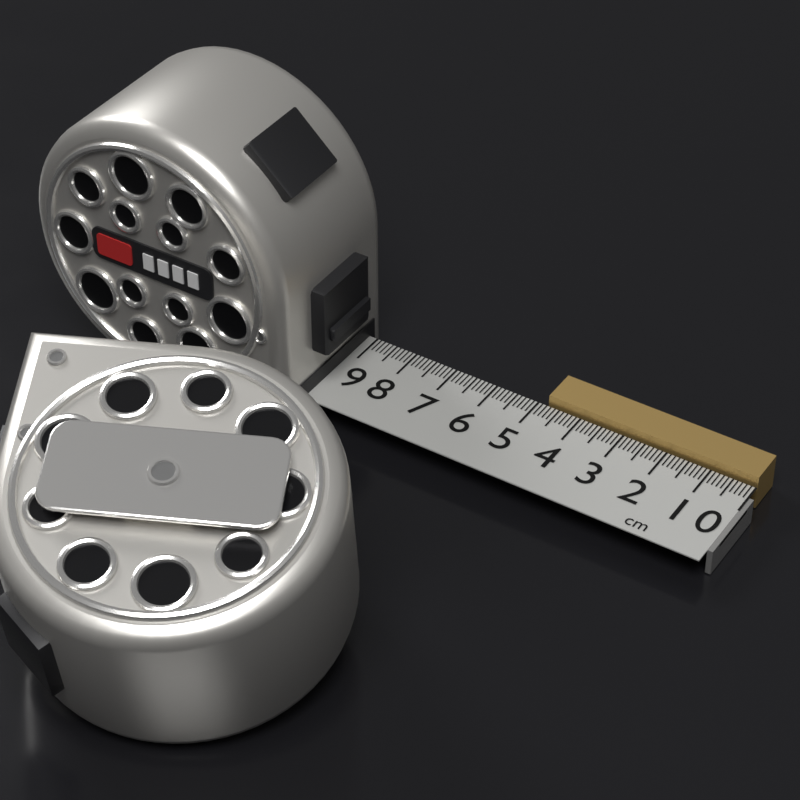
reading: 4.8 cm
